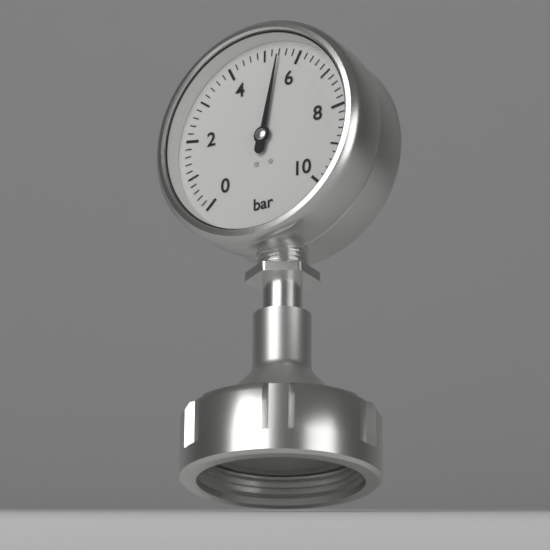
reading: 5.4 bar
